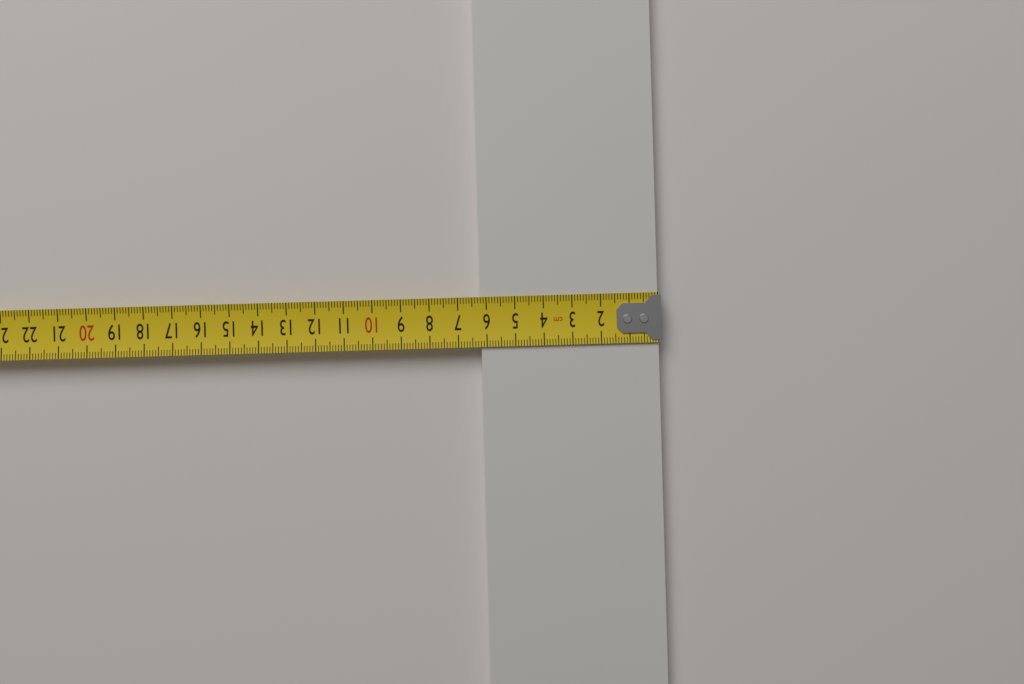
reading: 6.2 cm
